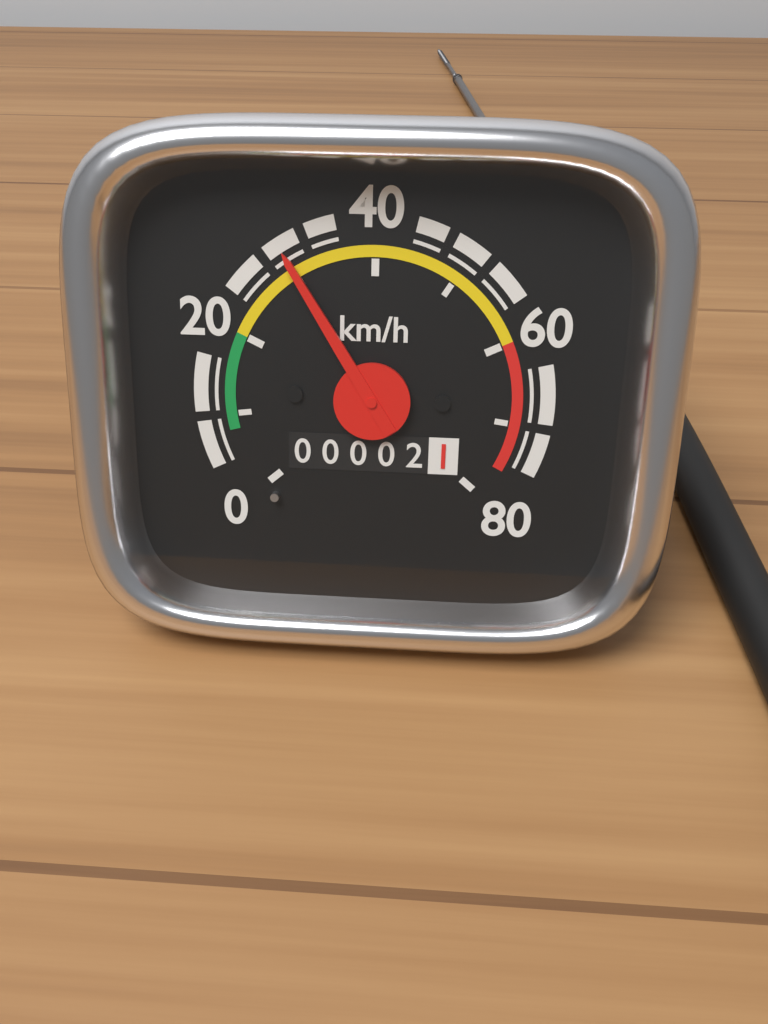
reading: 30 km/h
